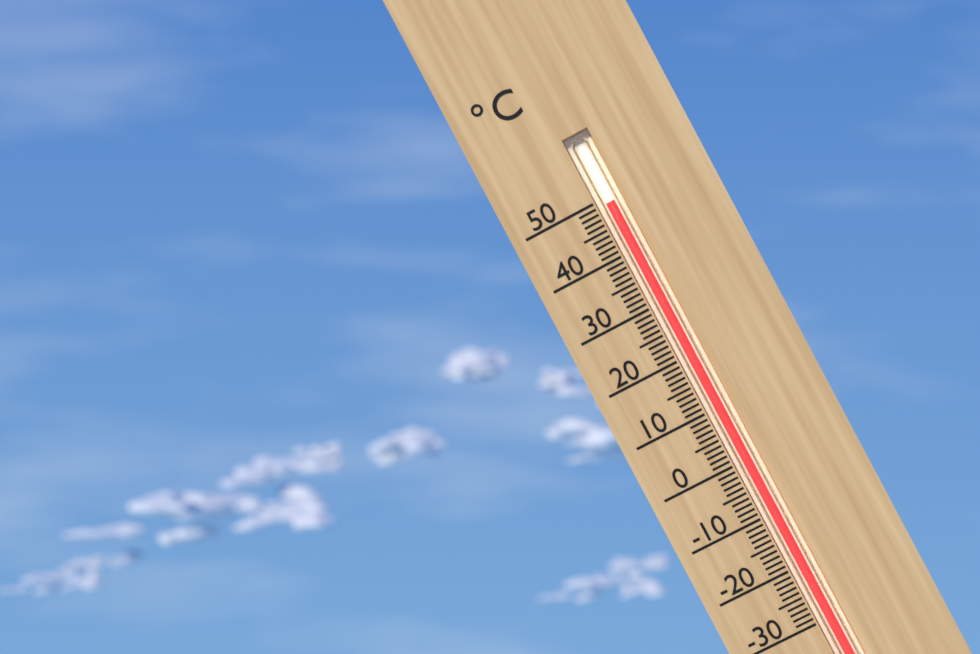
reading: 49 °C
